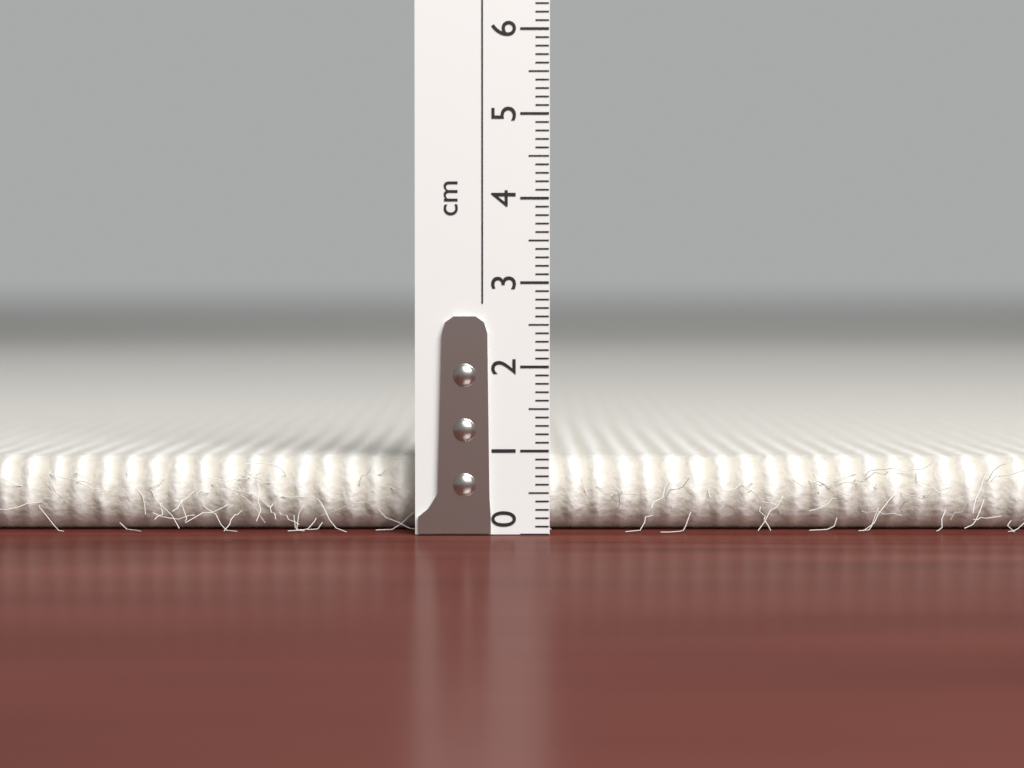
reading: 0.9 cm
